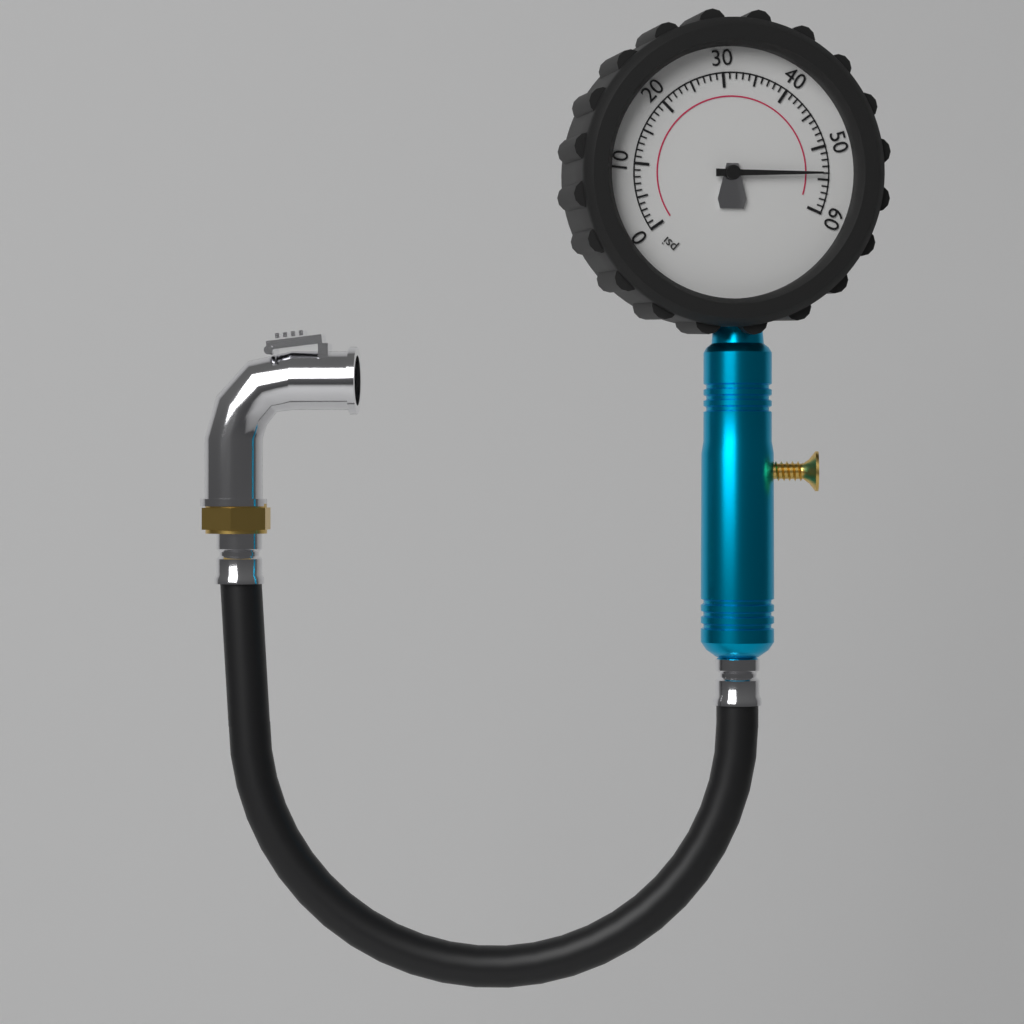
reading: 54 psi
